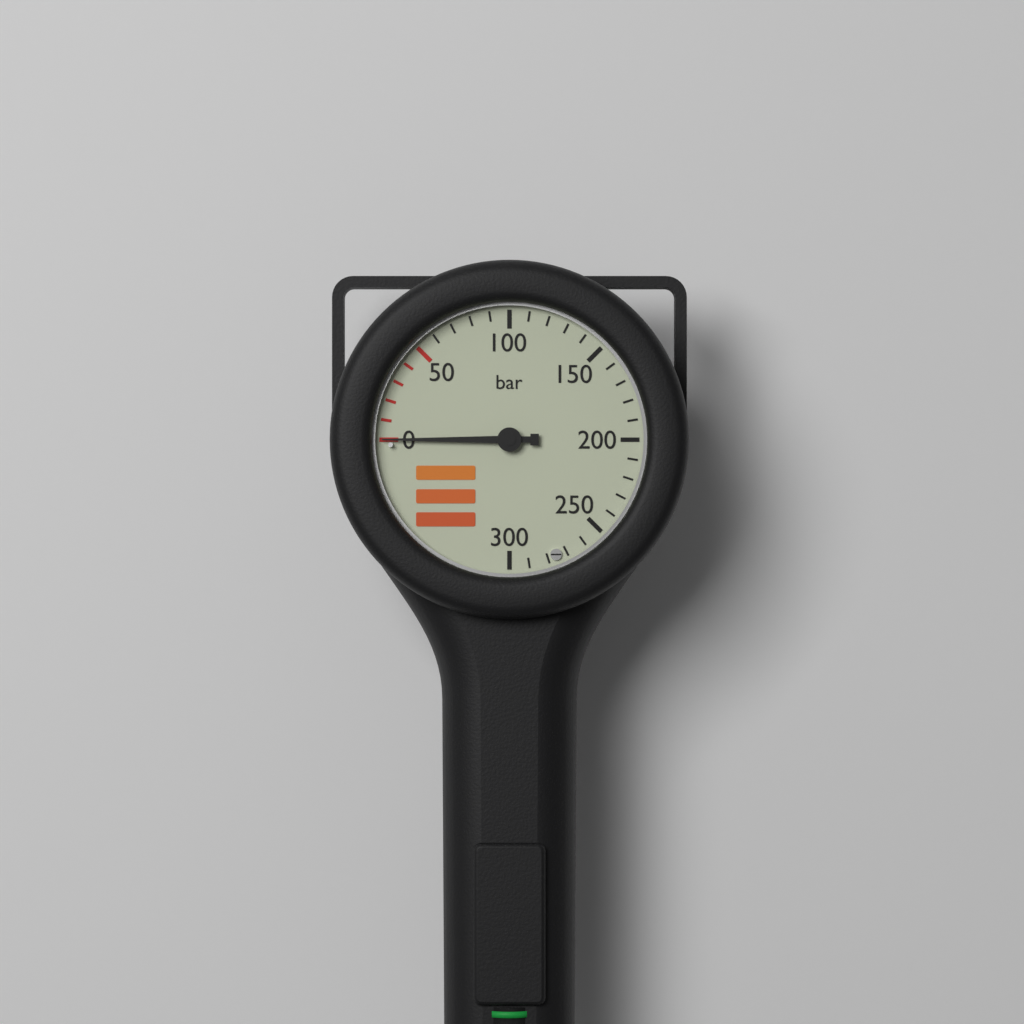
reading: 0 bar
